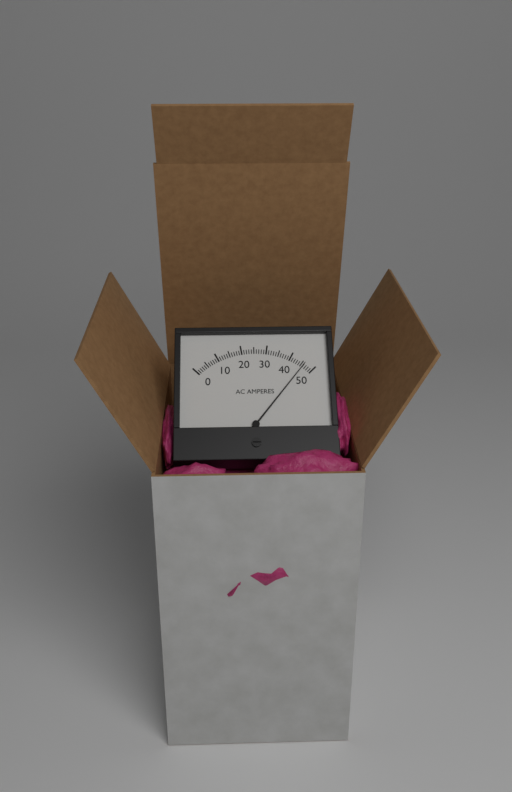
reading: 46 A
